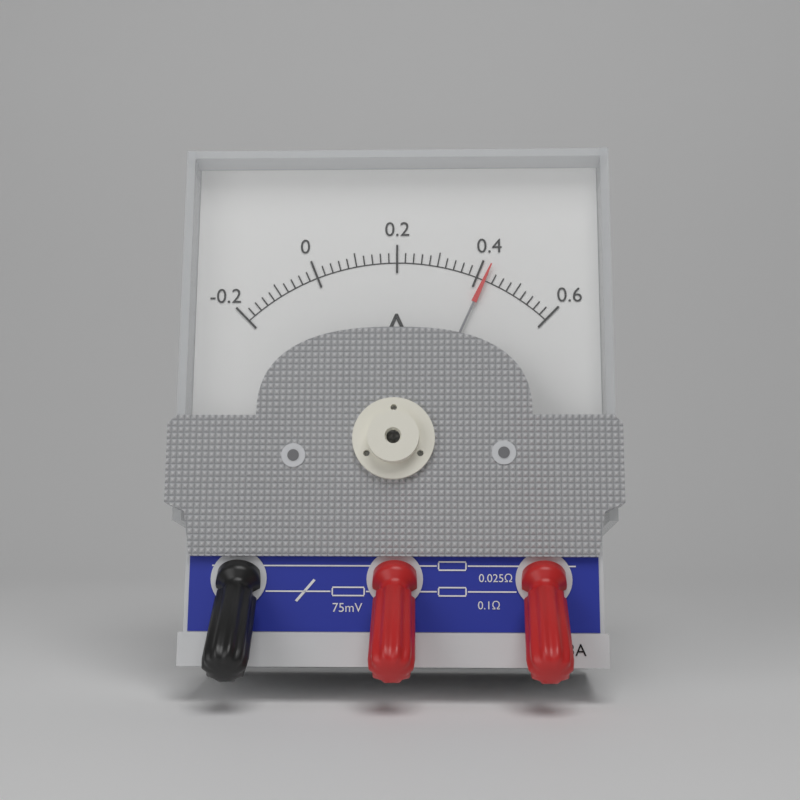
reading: 0.42 A
